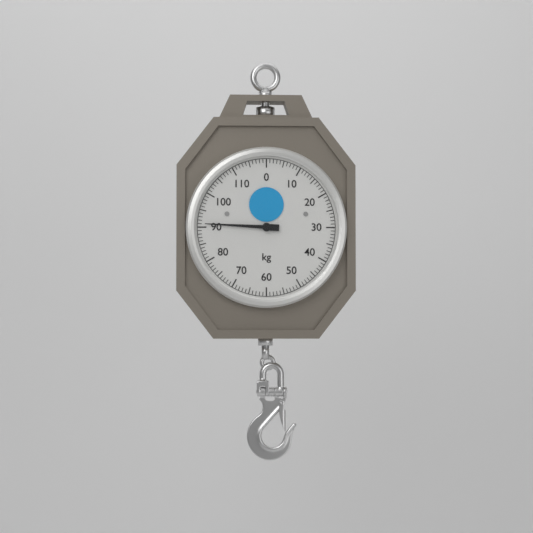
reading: 91 kg
